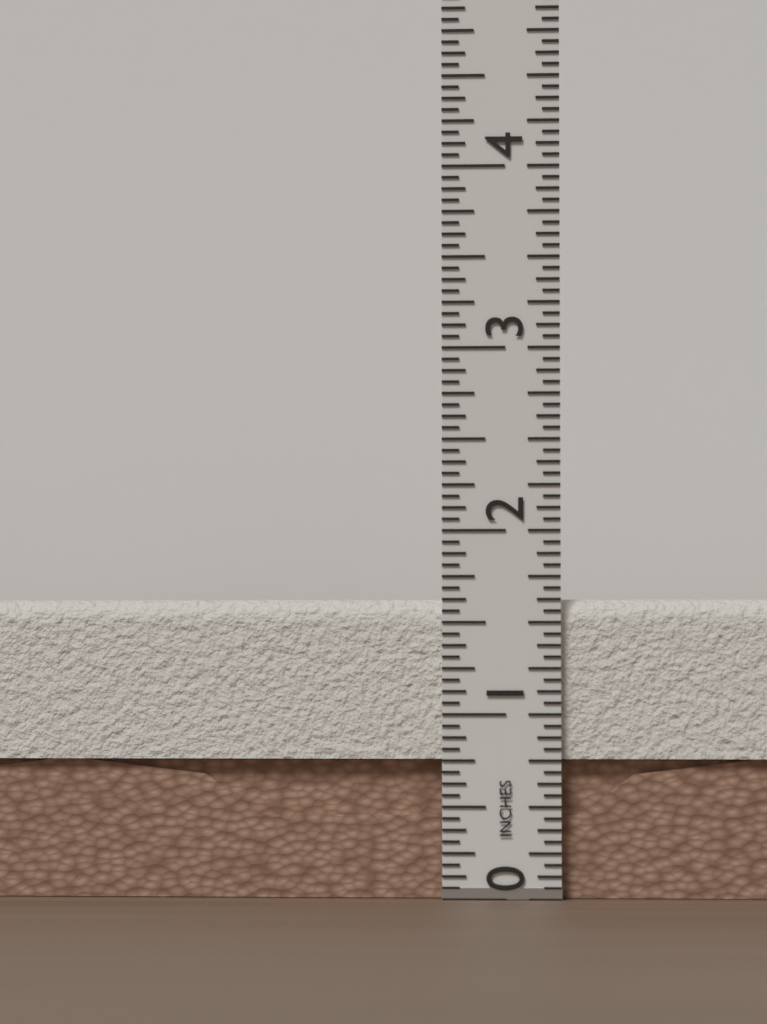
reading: 1.6250 in
